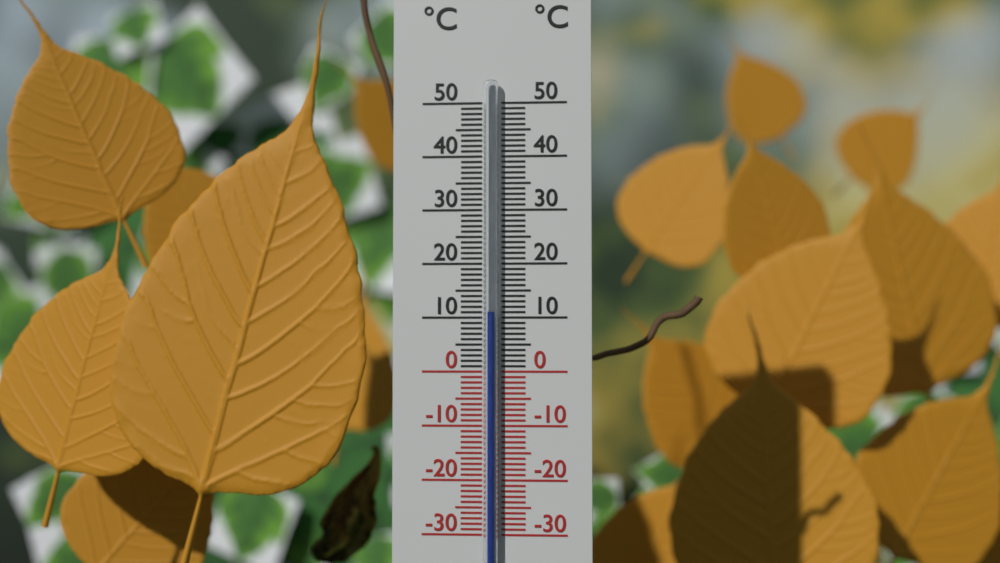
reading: 11 °C
